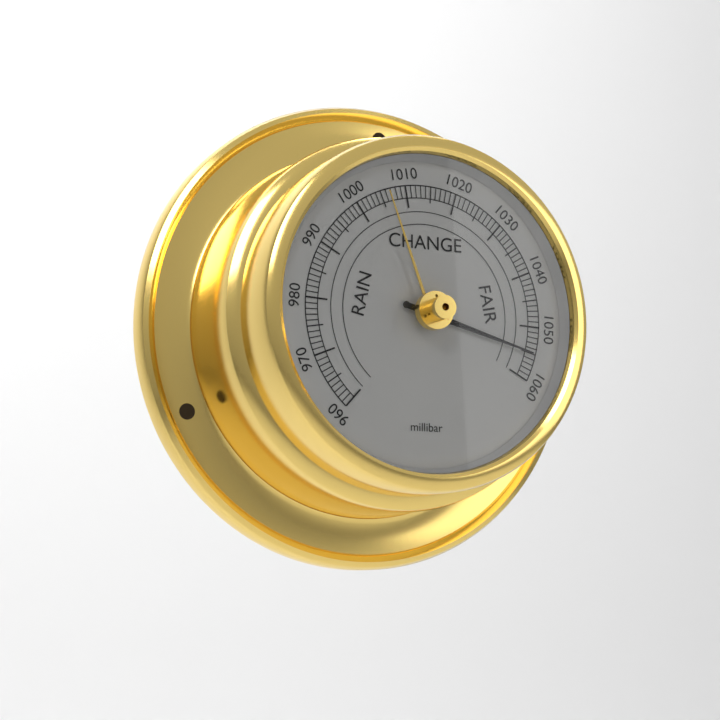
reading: 1055 millibar
